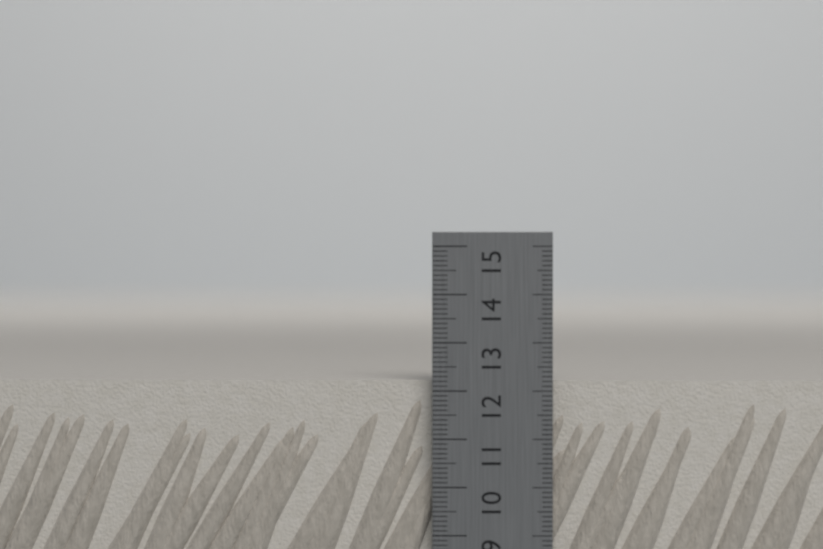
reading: 12.2 cm
